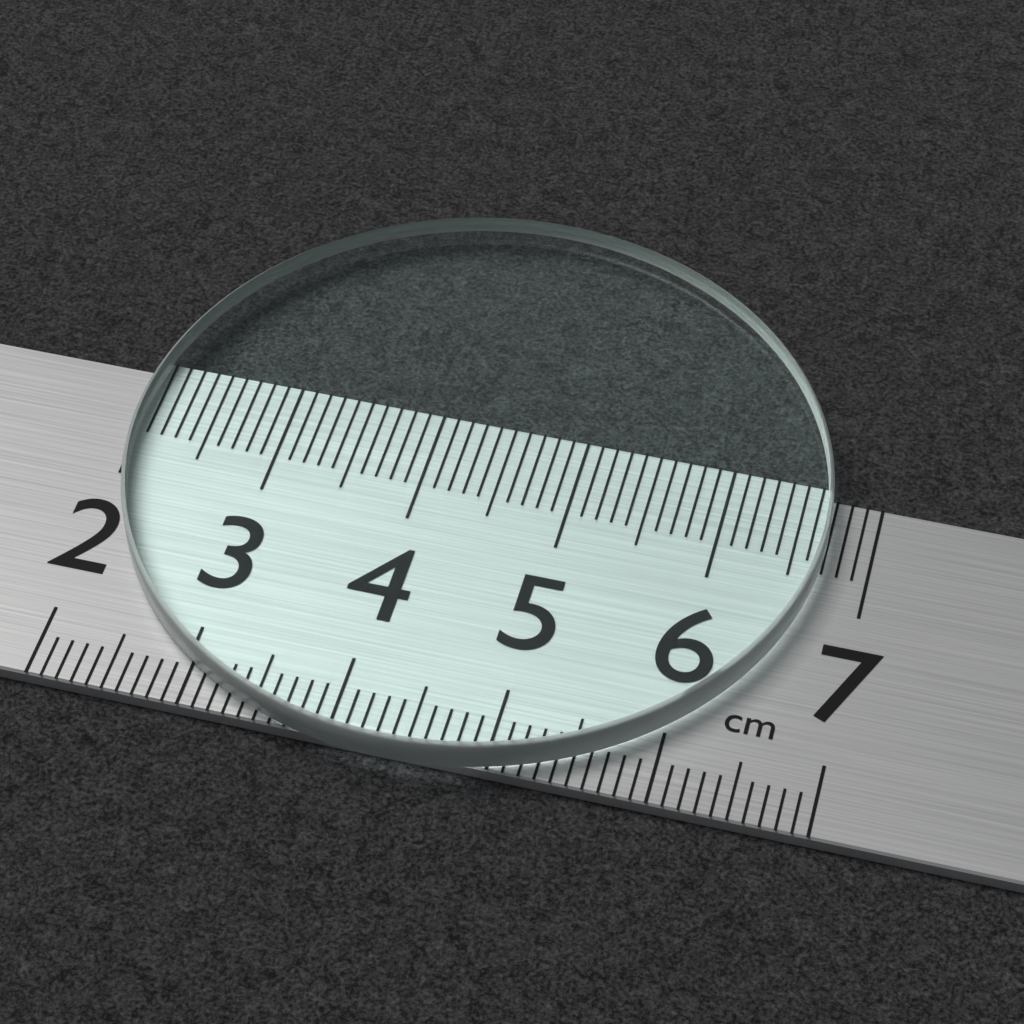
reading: 6.7 cm
